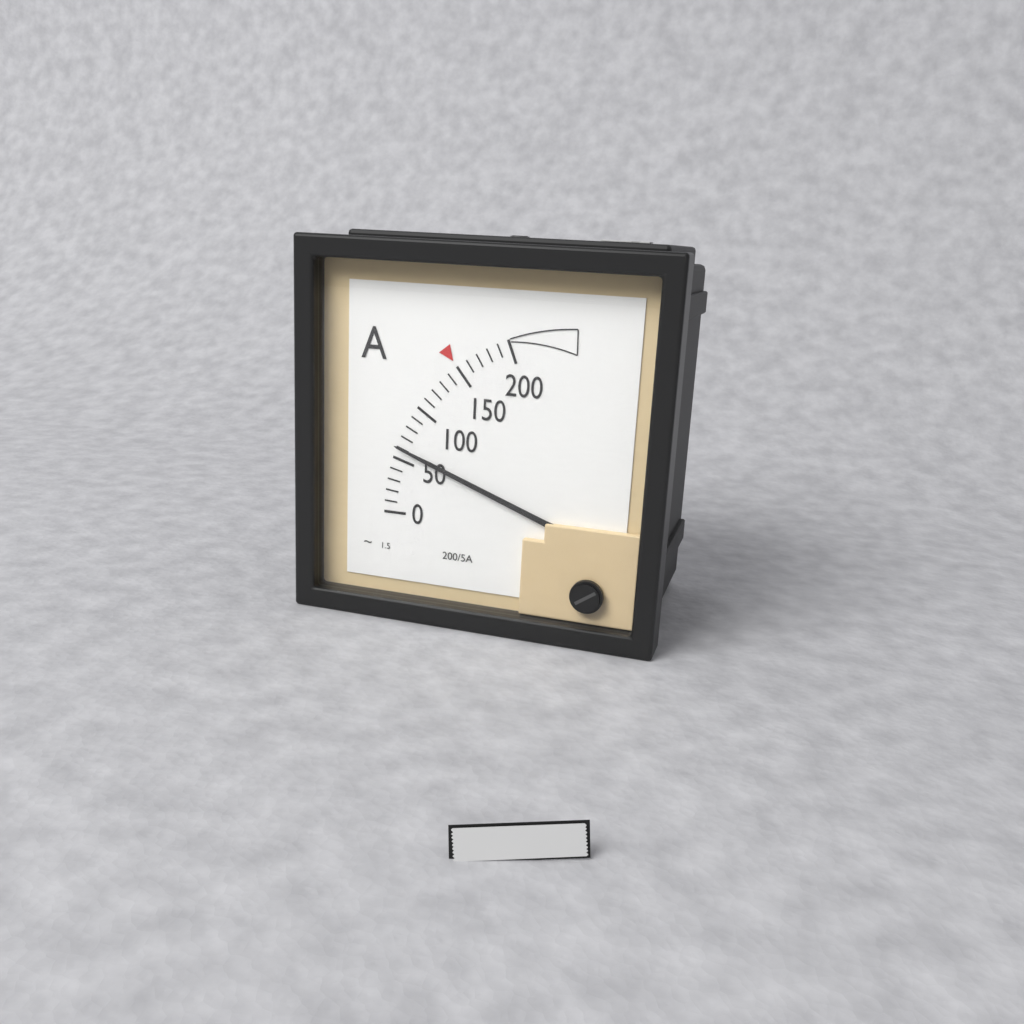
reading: 60 A
